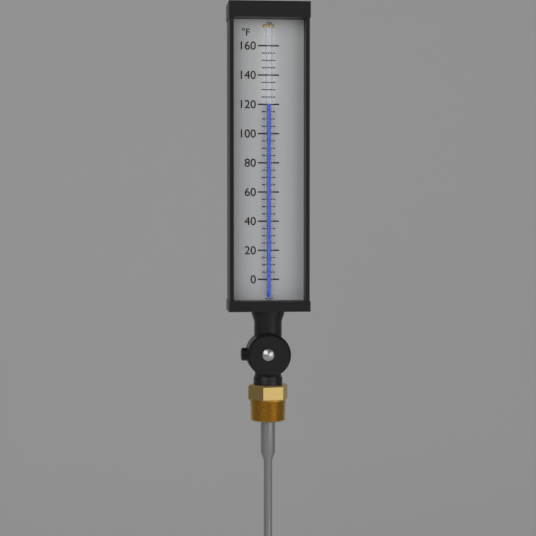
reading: 120 °F
